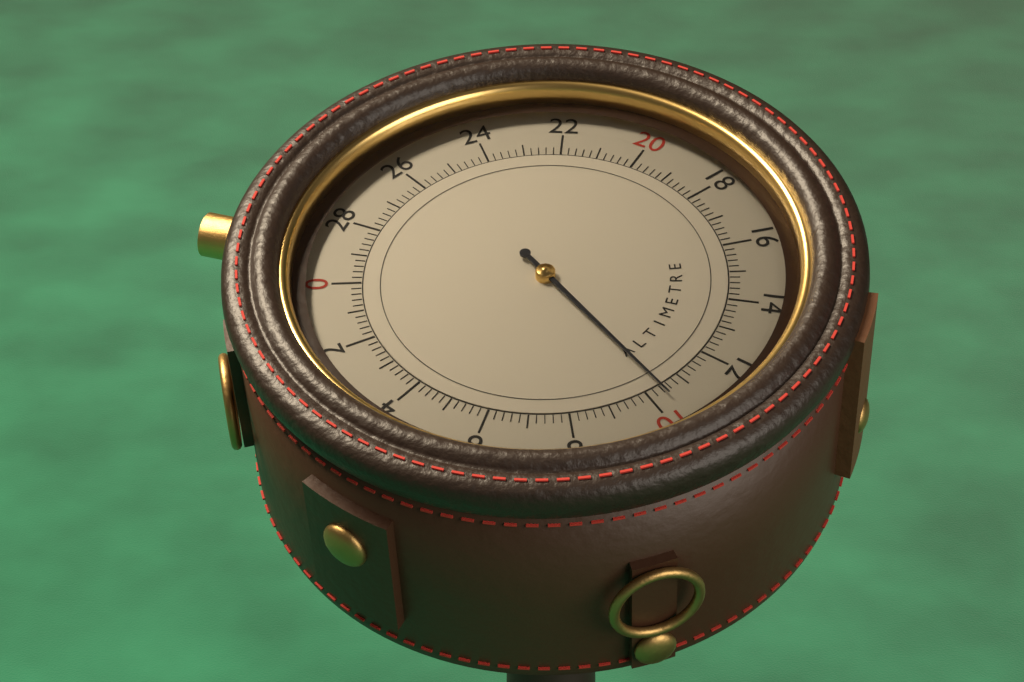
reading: 10.4 (no unit)
